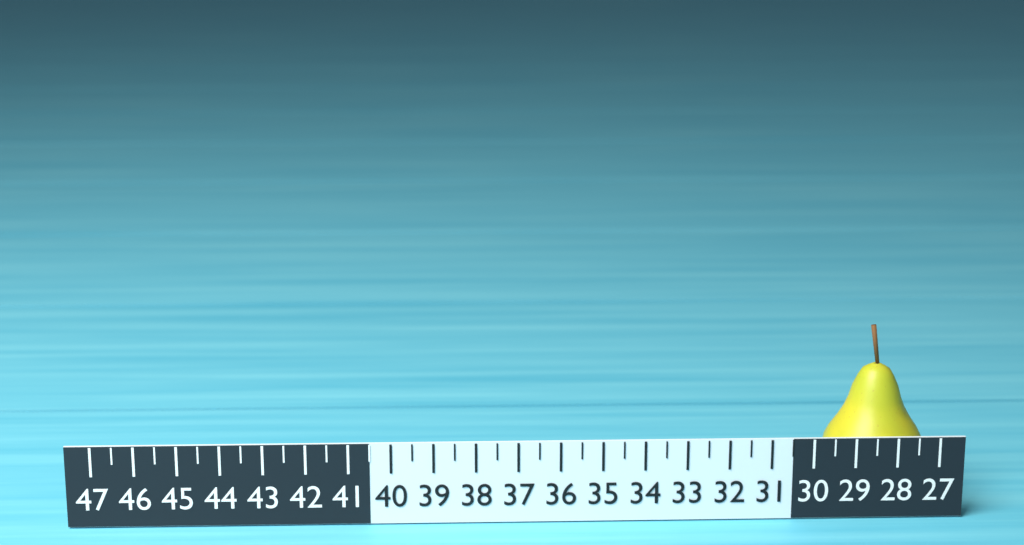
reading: 29.5 (no unit)
